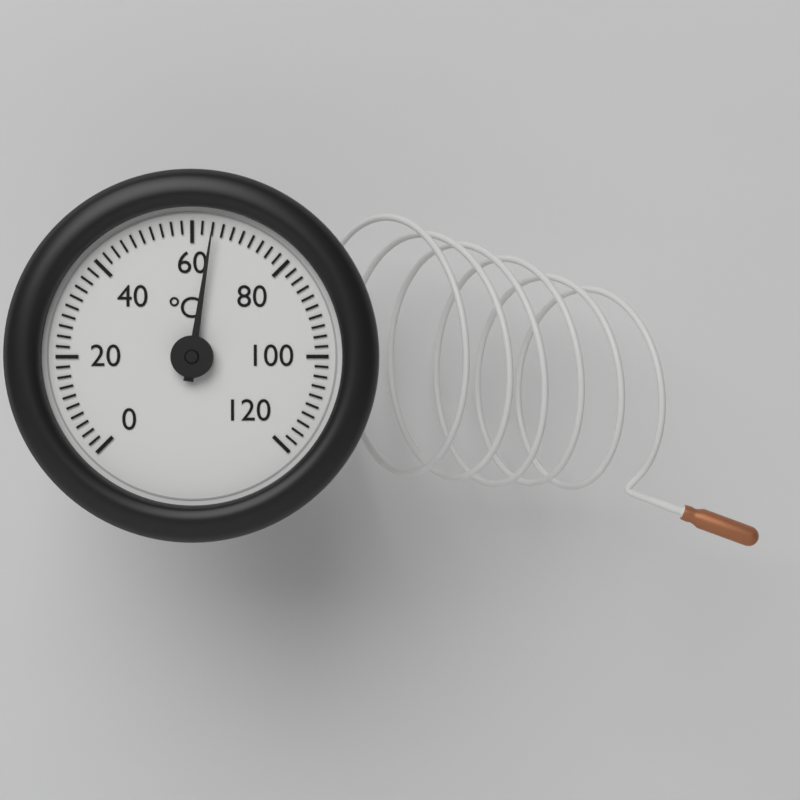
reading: 64 °C
